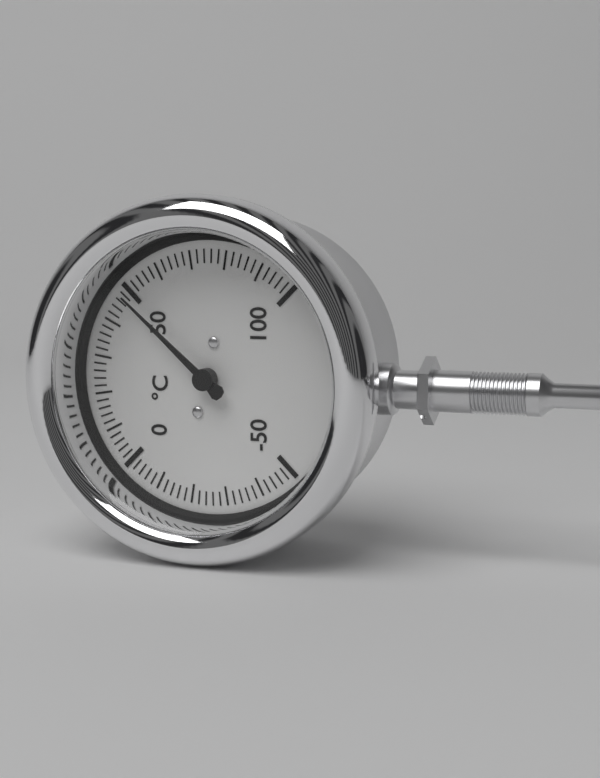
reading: 48 °C
